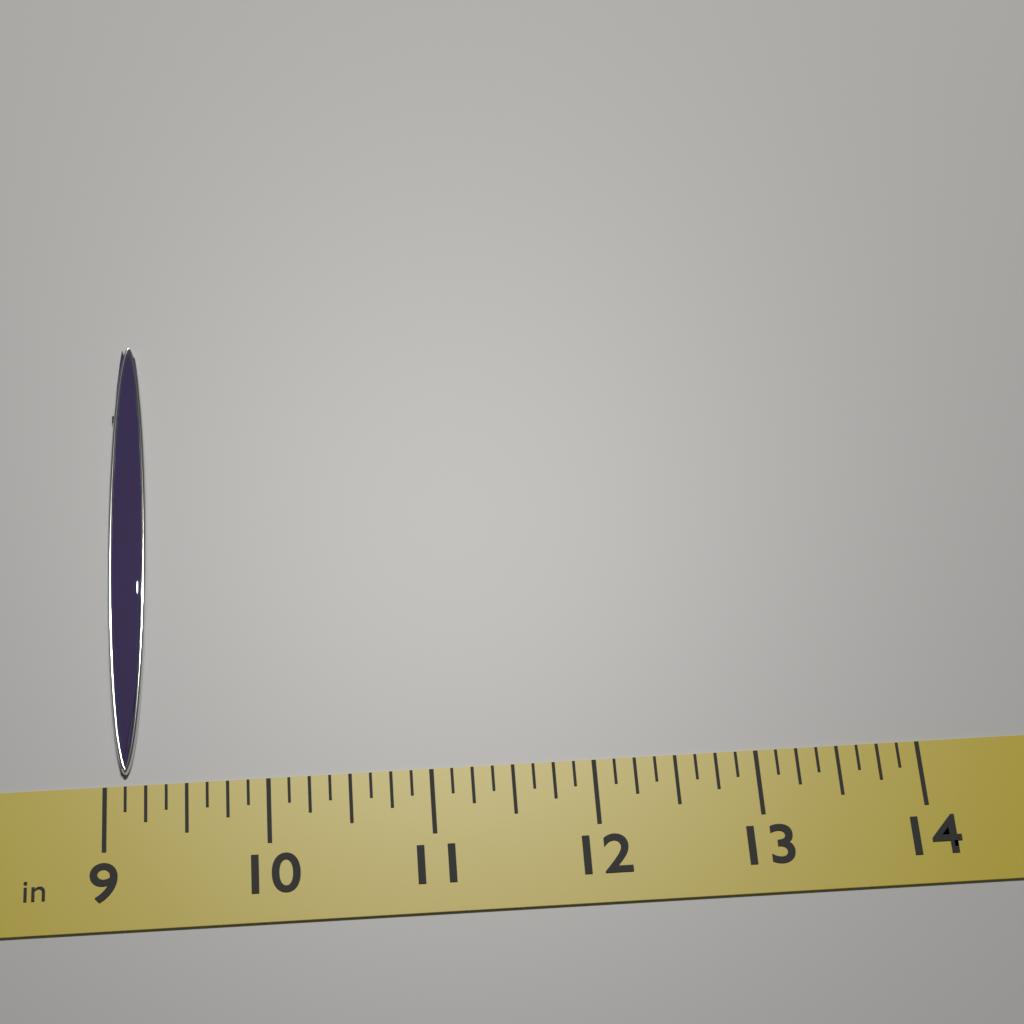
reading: 9.250 in
